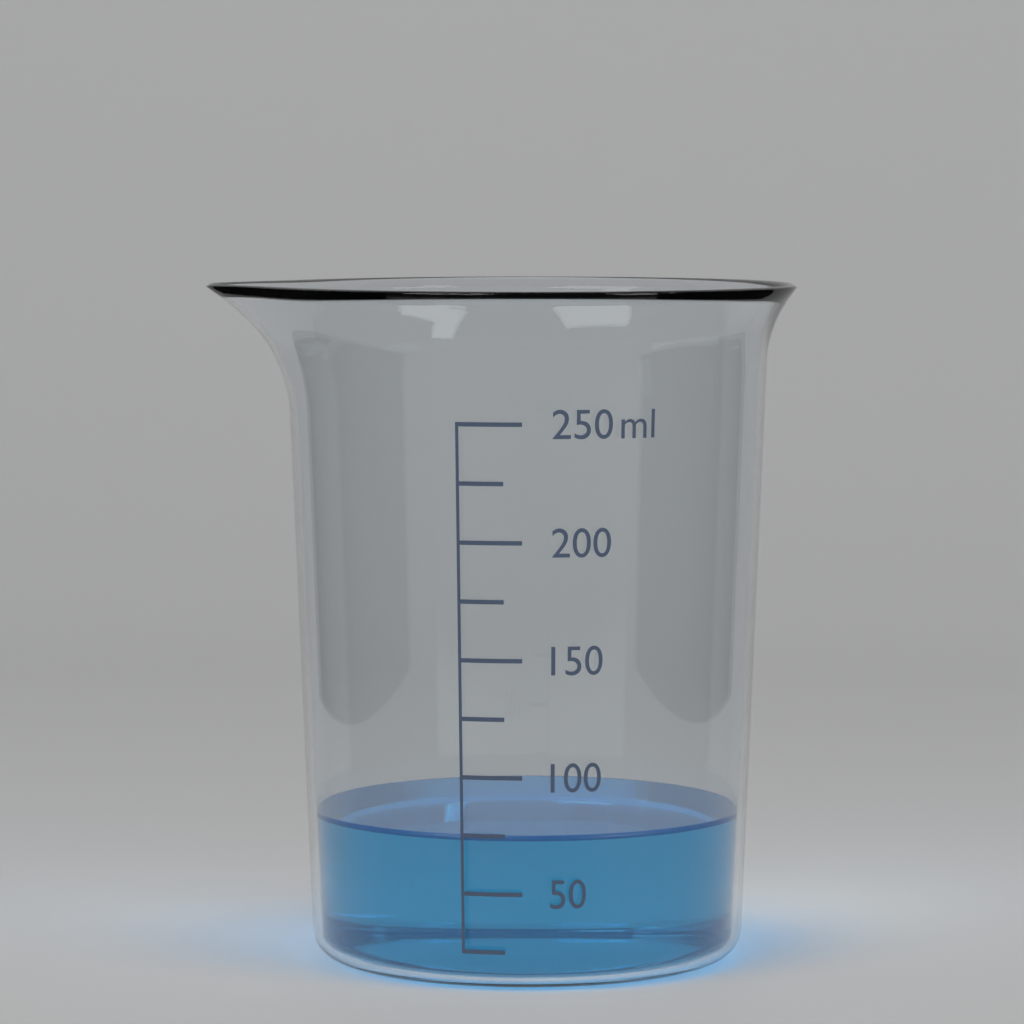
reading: 75 ml
